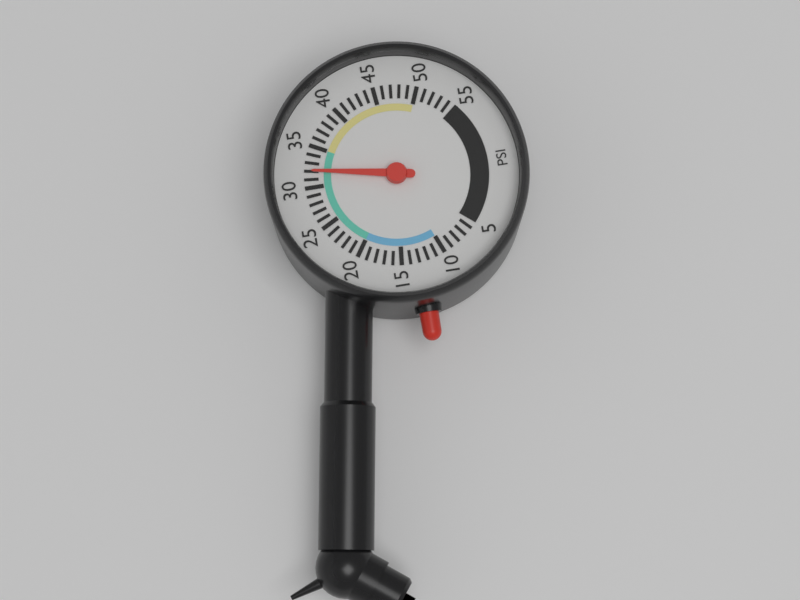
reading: 32 psi
